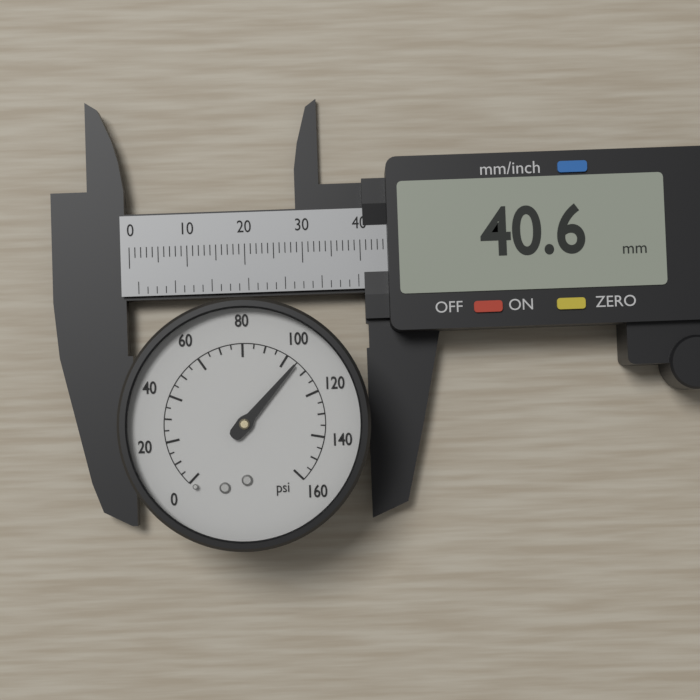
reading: 105 psi
